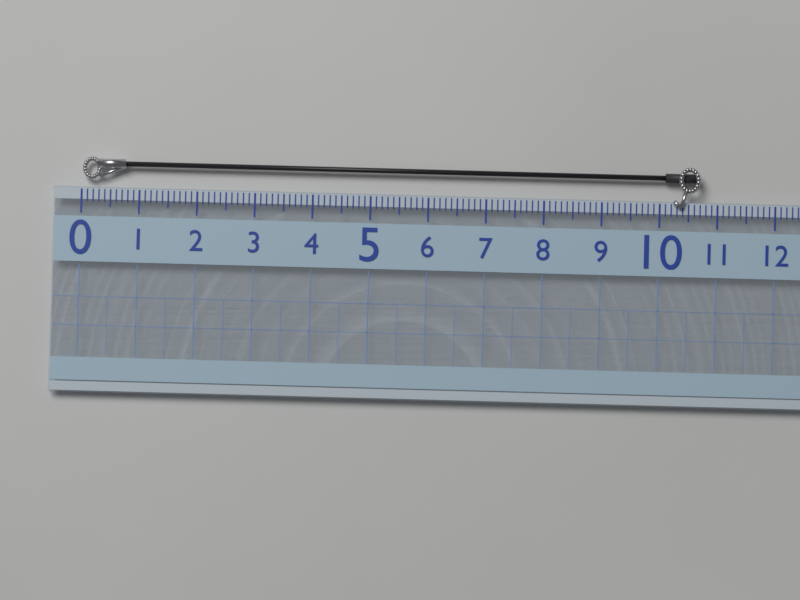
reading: 10.7 (no unit)
